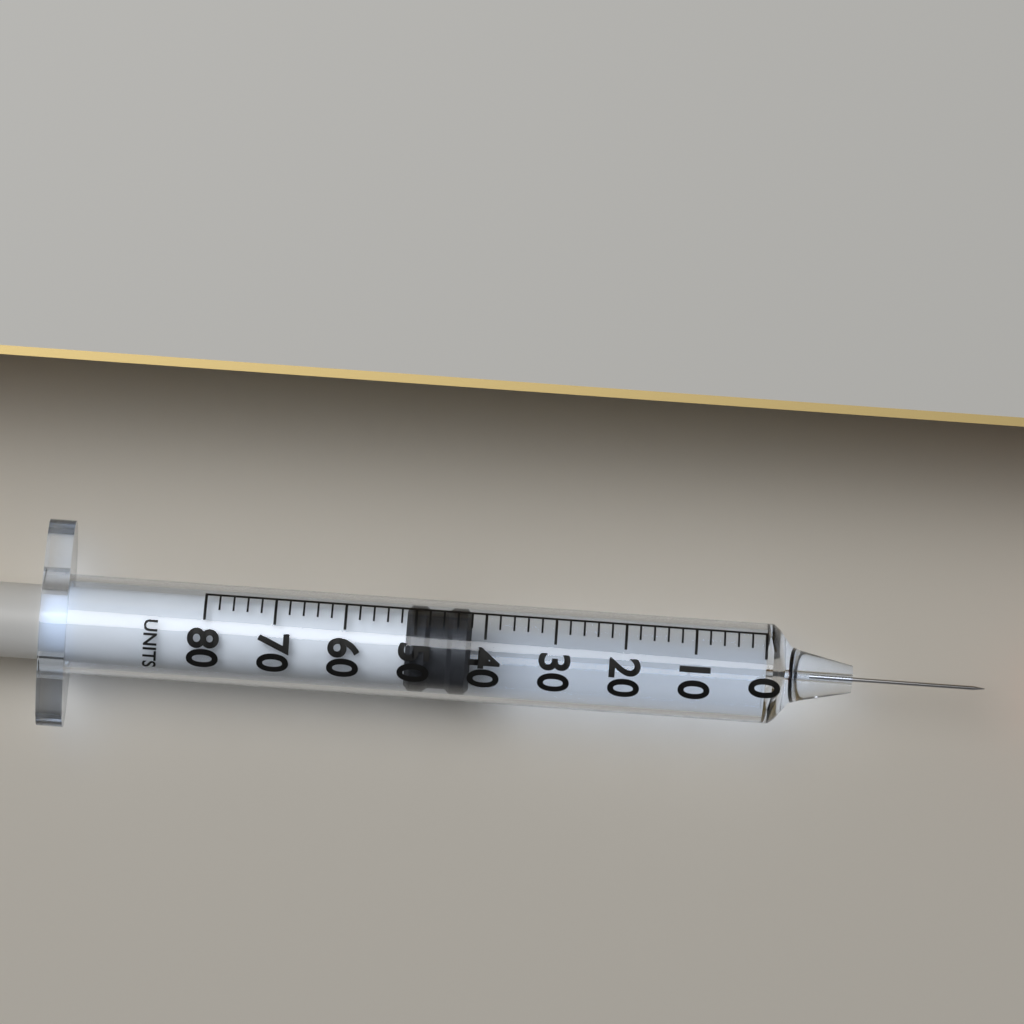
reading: 42 units
